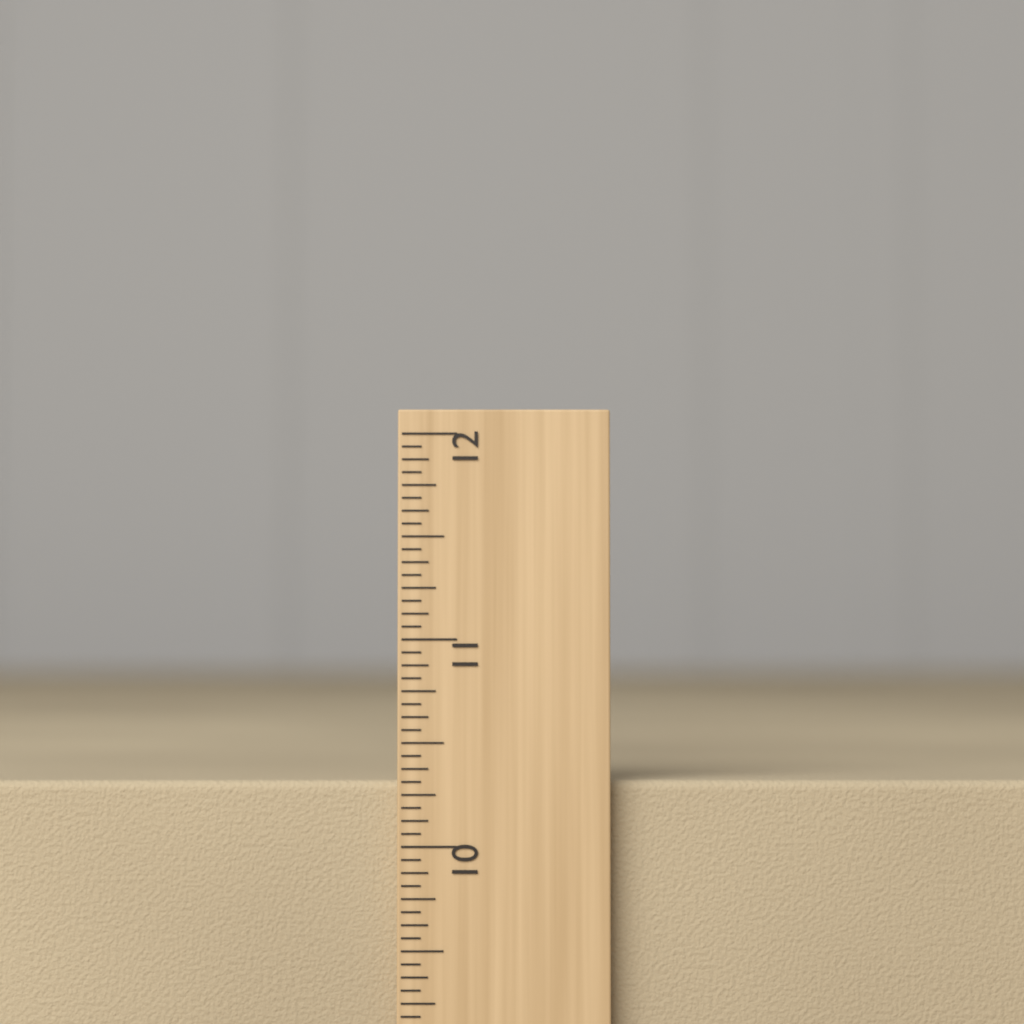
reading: 10.3125 inch
